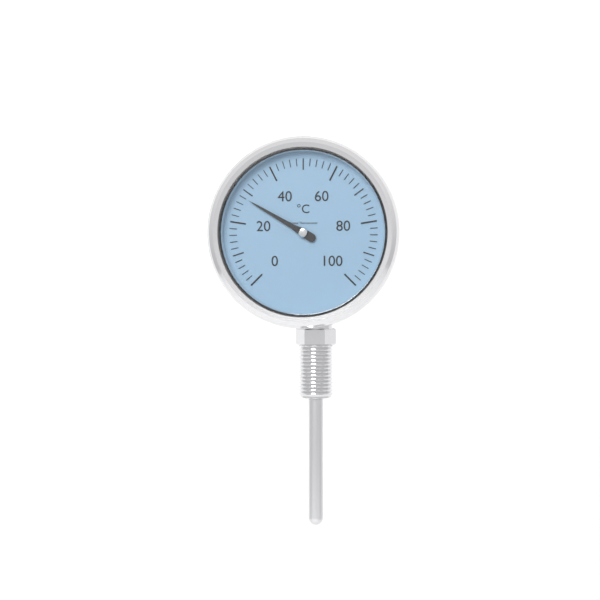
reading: 28 °C
